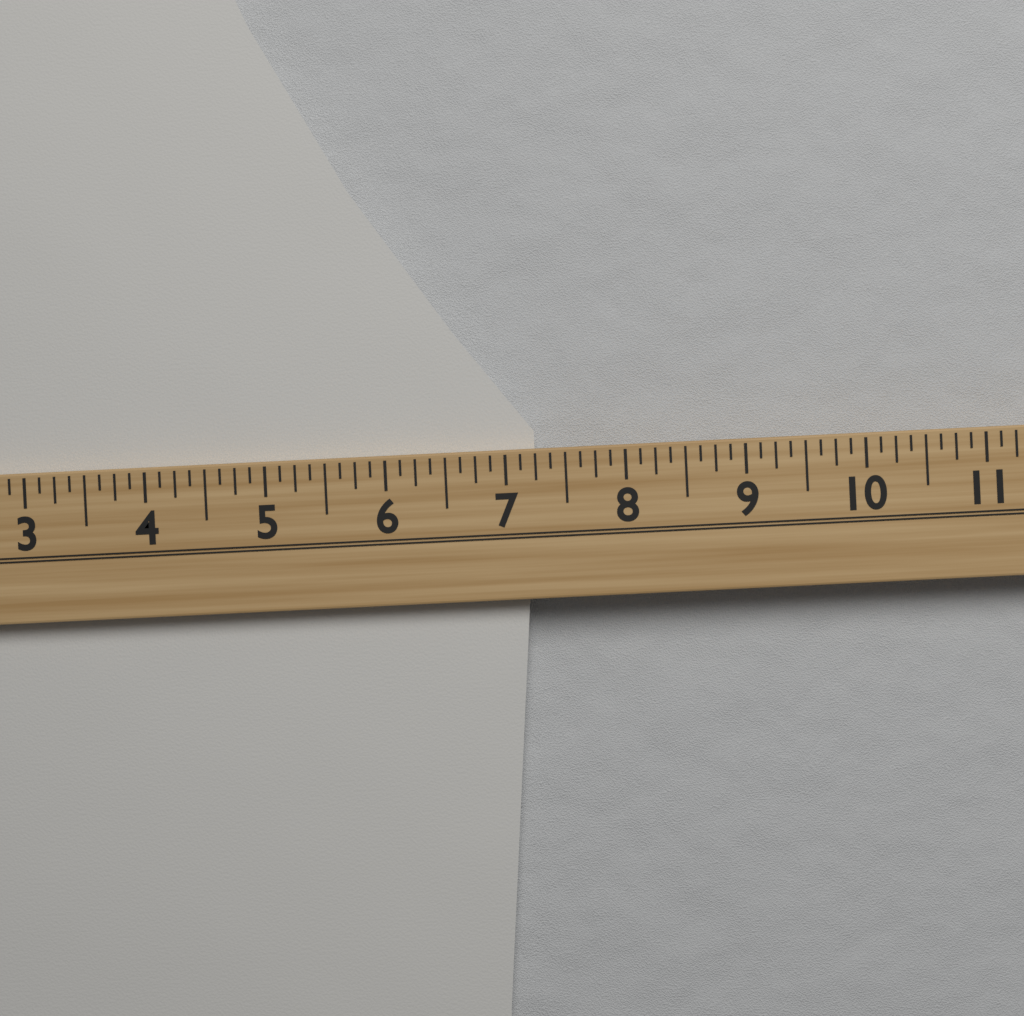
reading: 7.250 (no unit)
